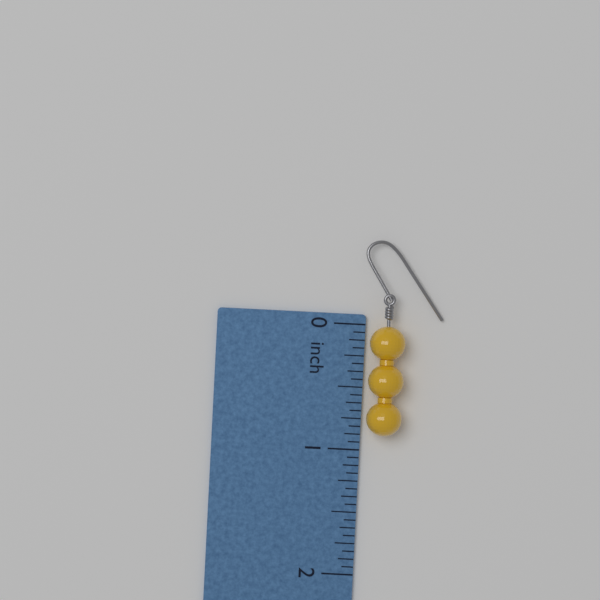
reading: 0.8750 inch
